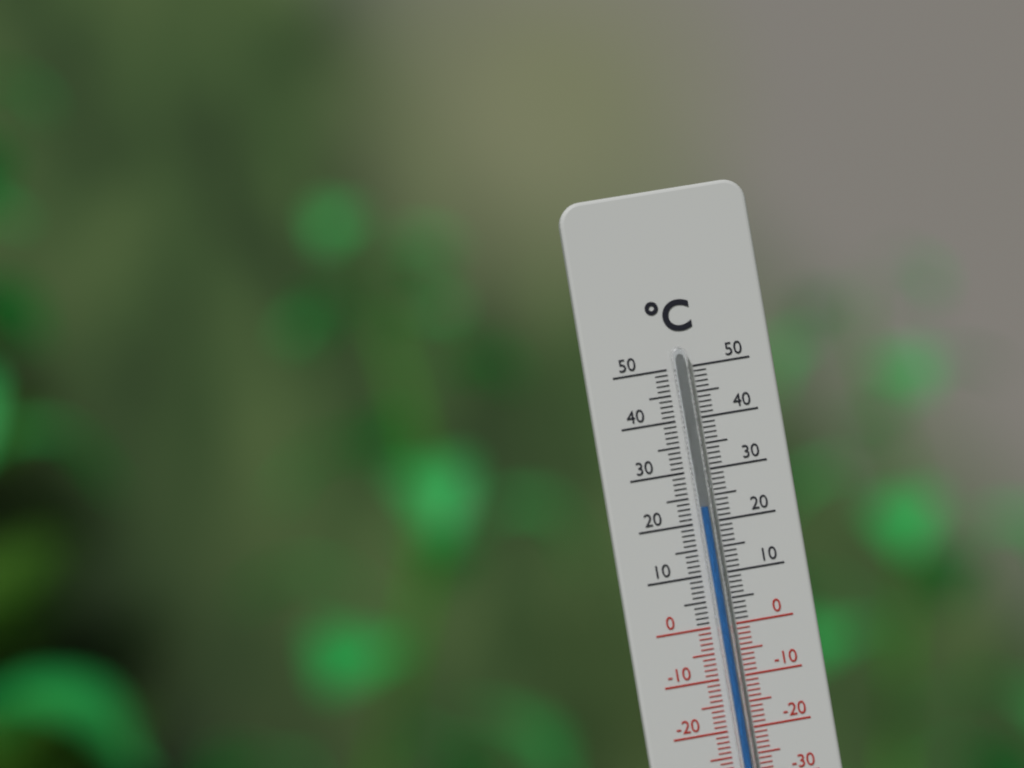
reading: 23 °C
